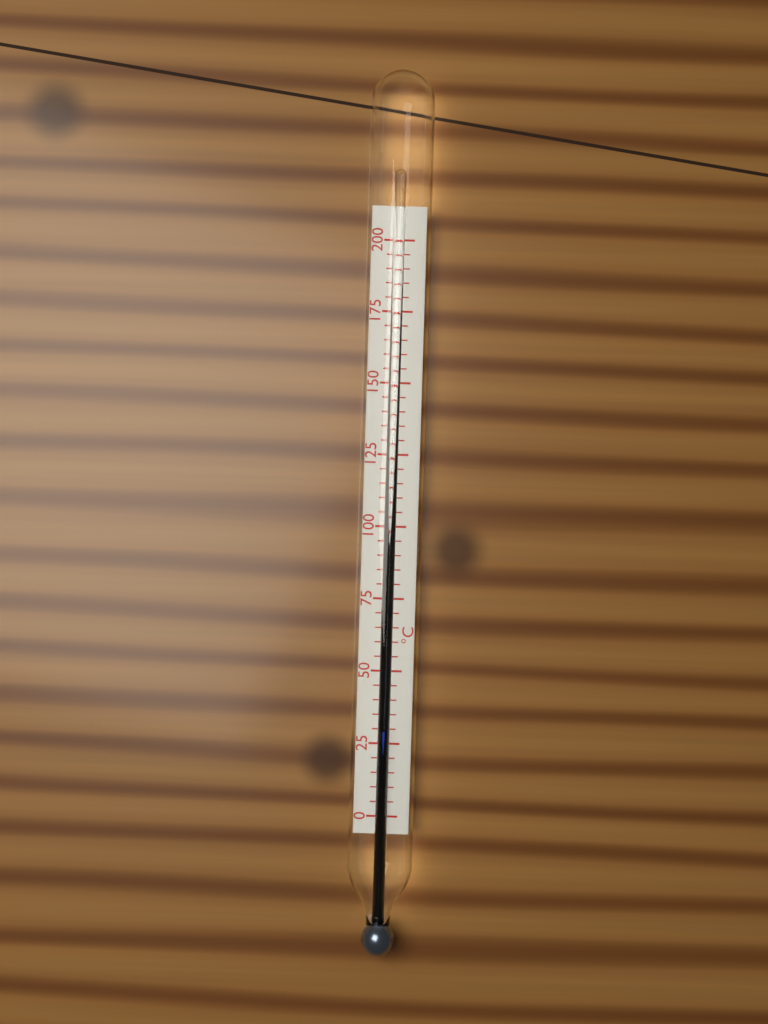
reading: 30 °C
